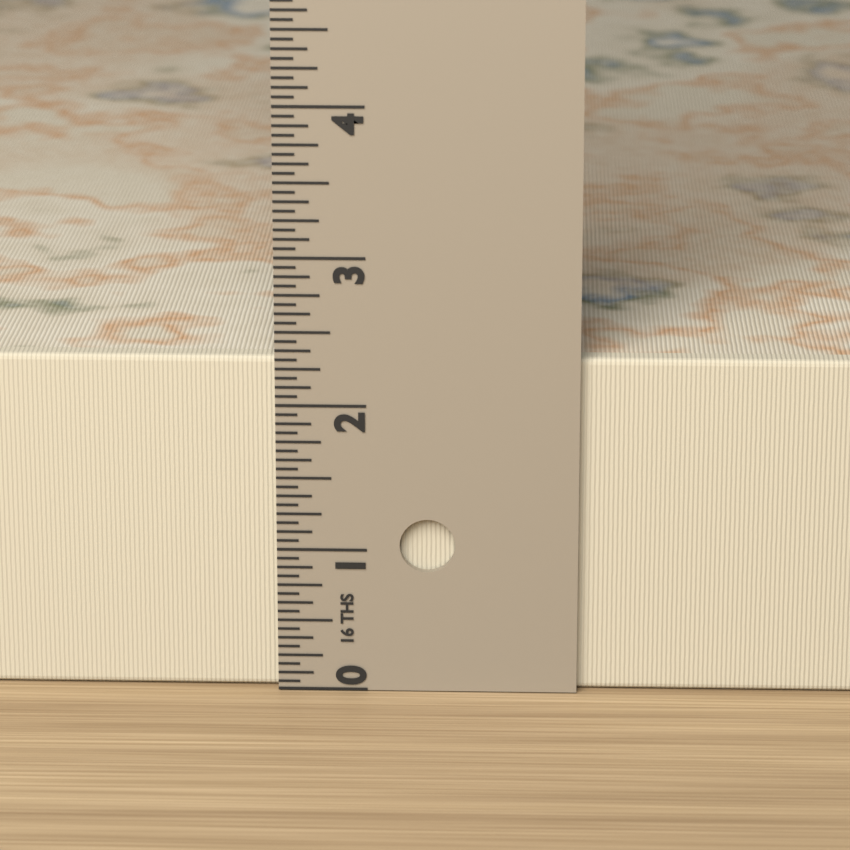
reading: 2.3125 in
